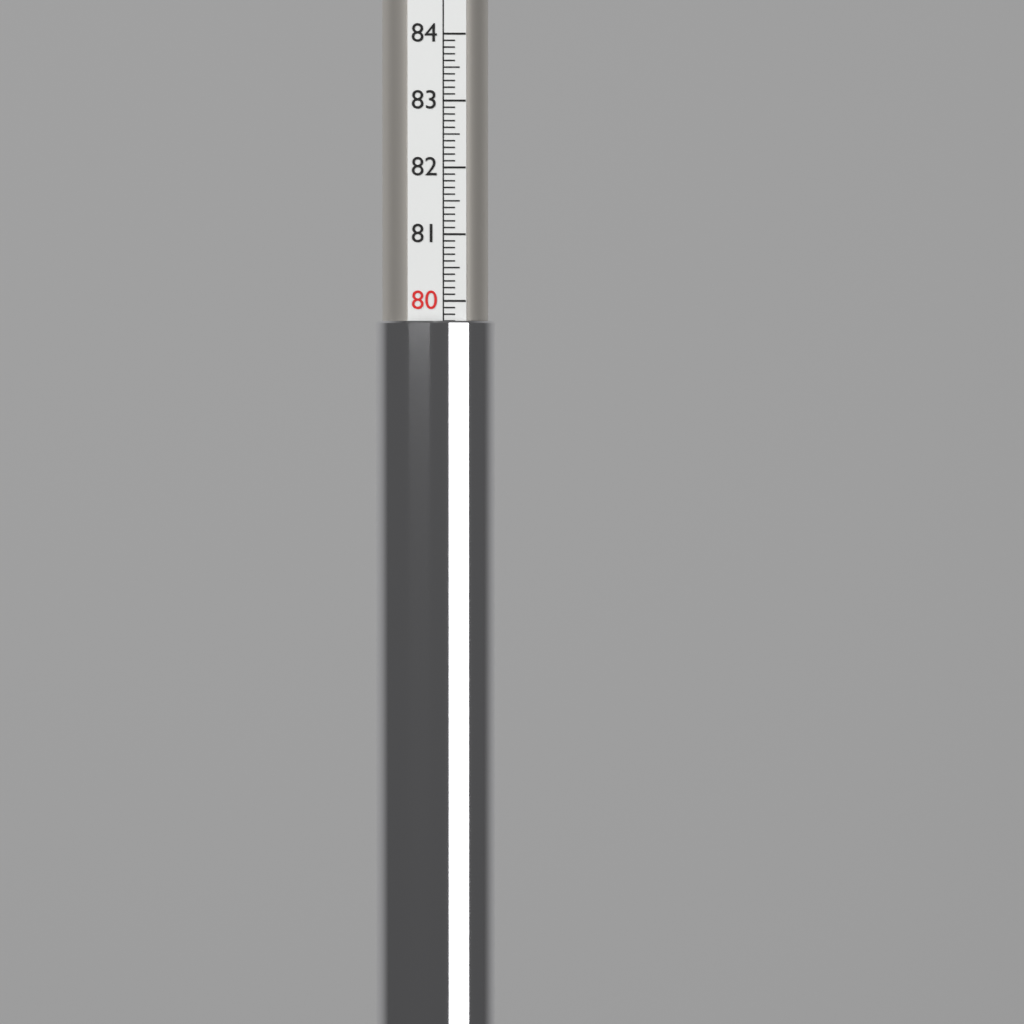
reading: 79.7 (no unit)
